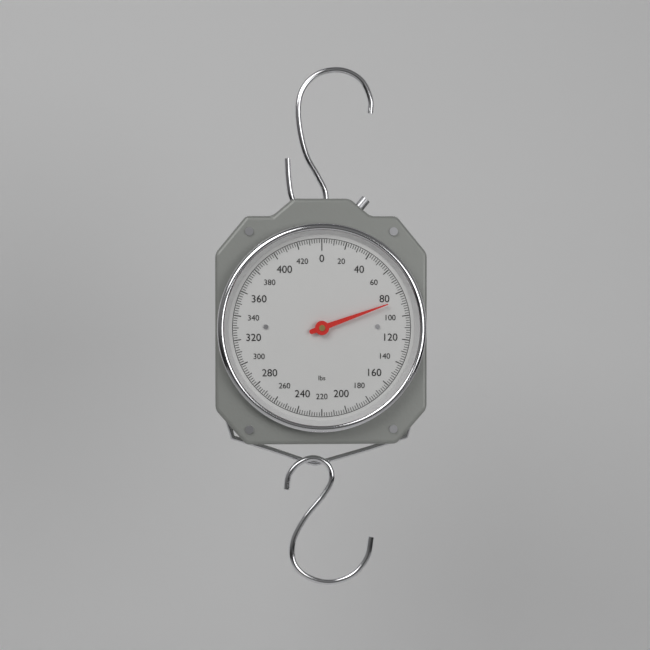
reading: 86 lbs
